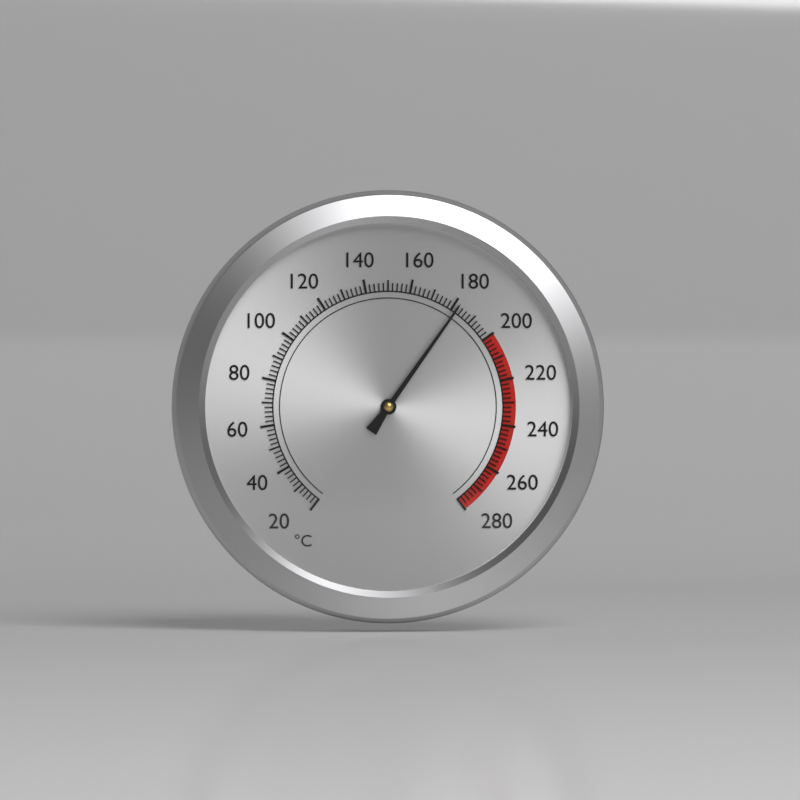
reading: 182 °C
